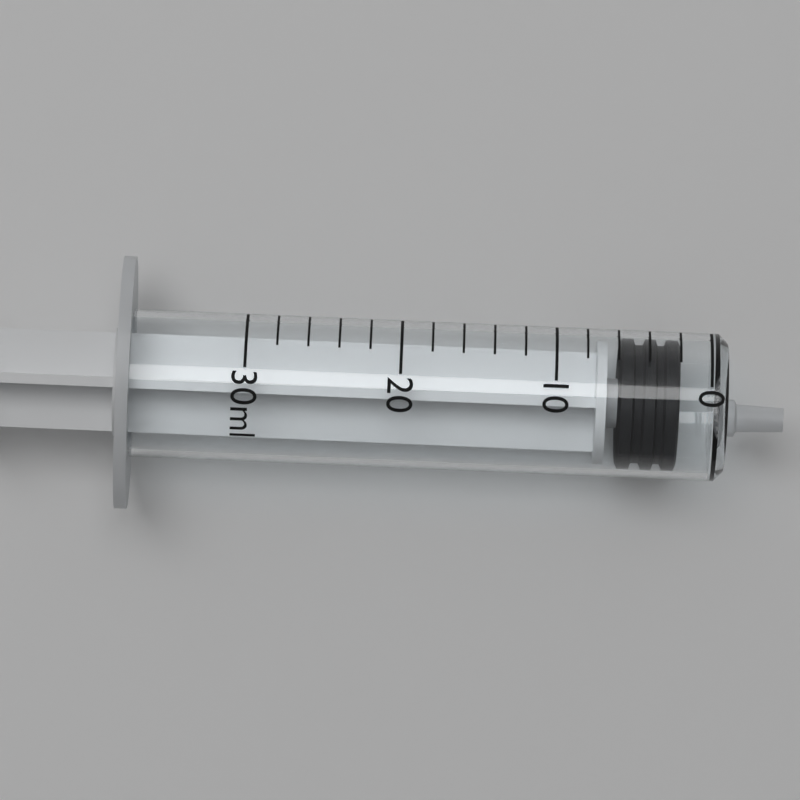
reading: 2 ml
